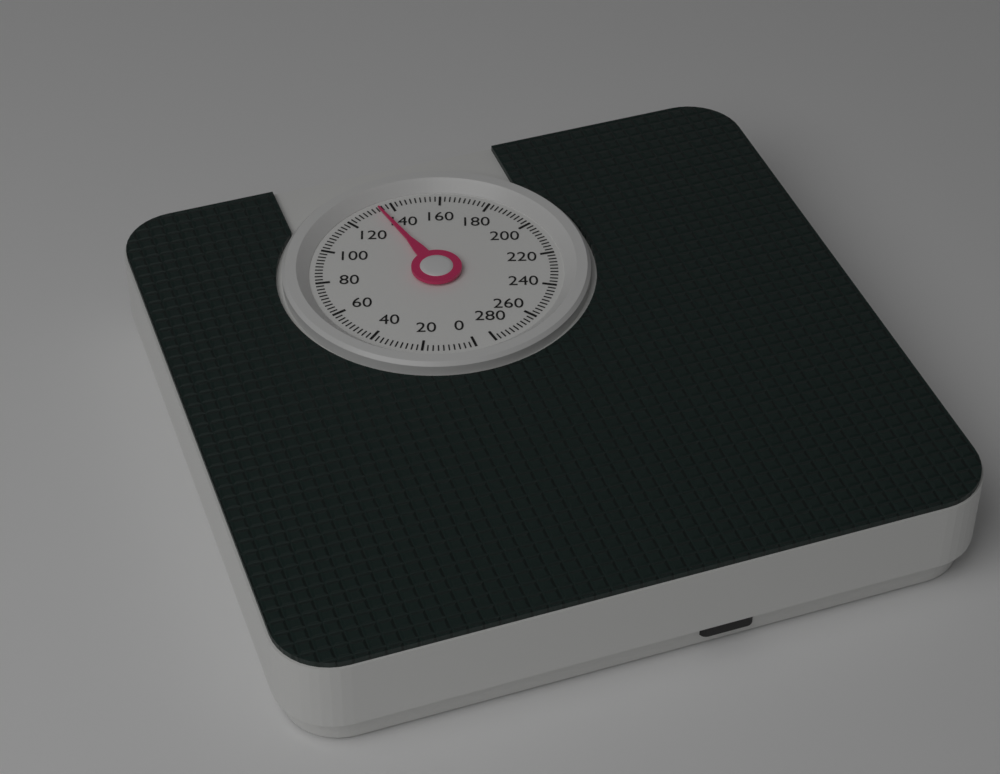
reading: 134 (no unit)
